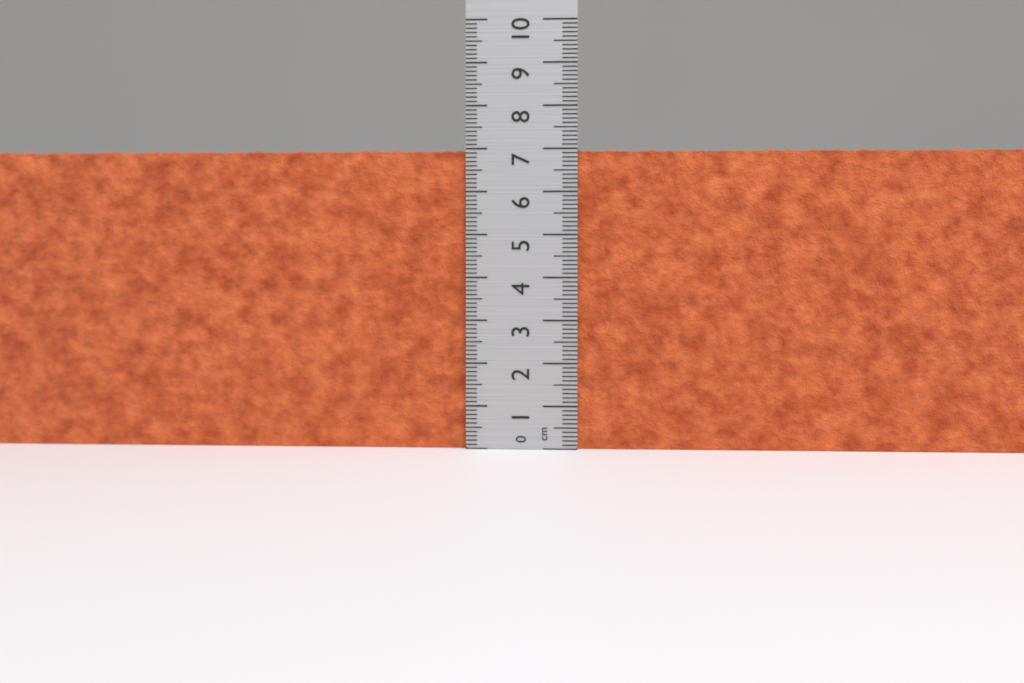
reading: 7.0 cm
